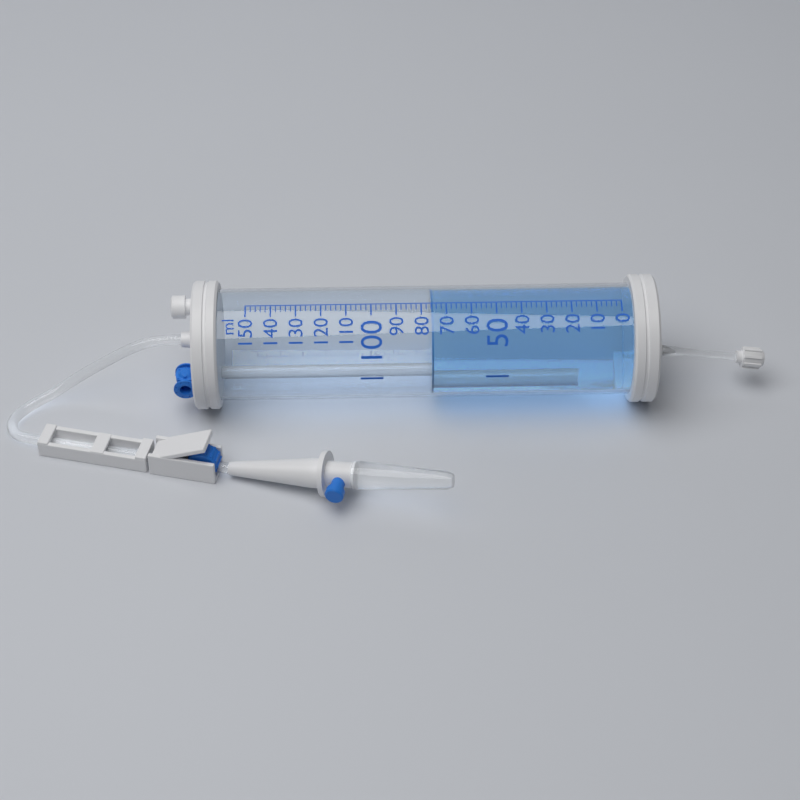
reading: 76 ml
